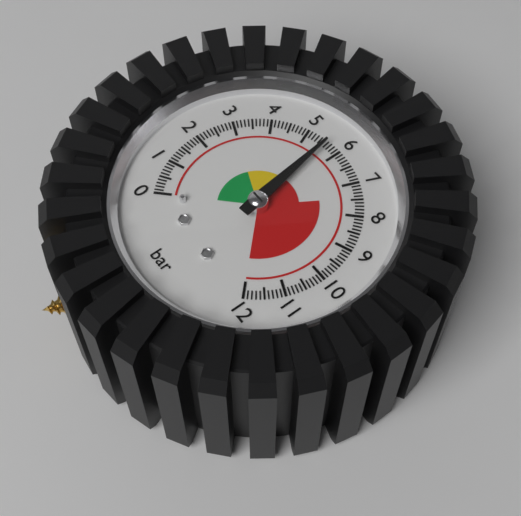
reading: 5.6 bar
